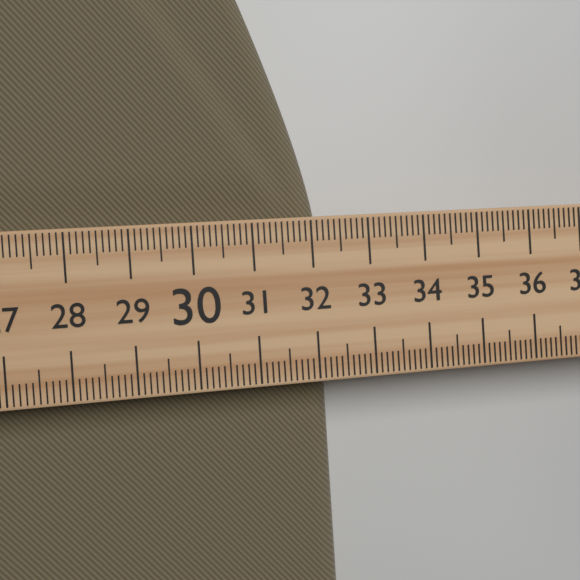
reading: 32.3 (no unit)
